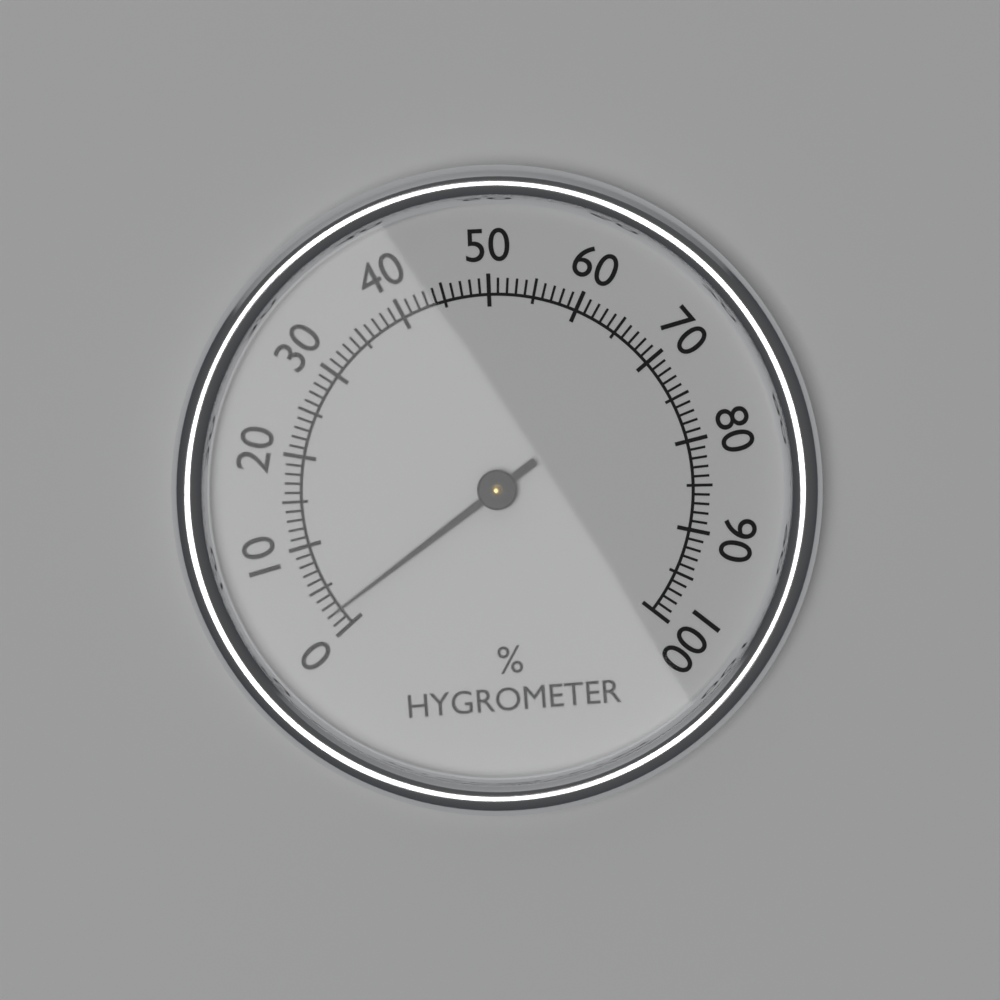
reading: 2 %
